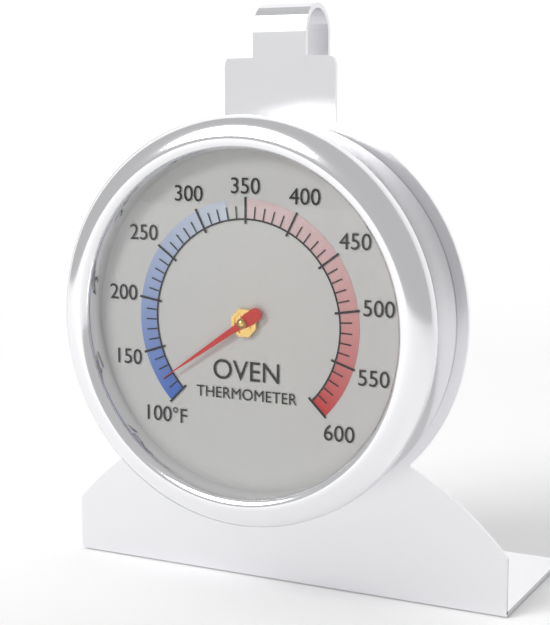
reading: 120 °F
